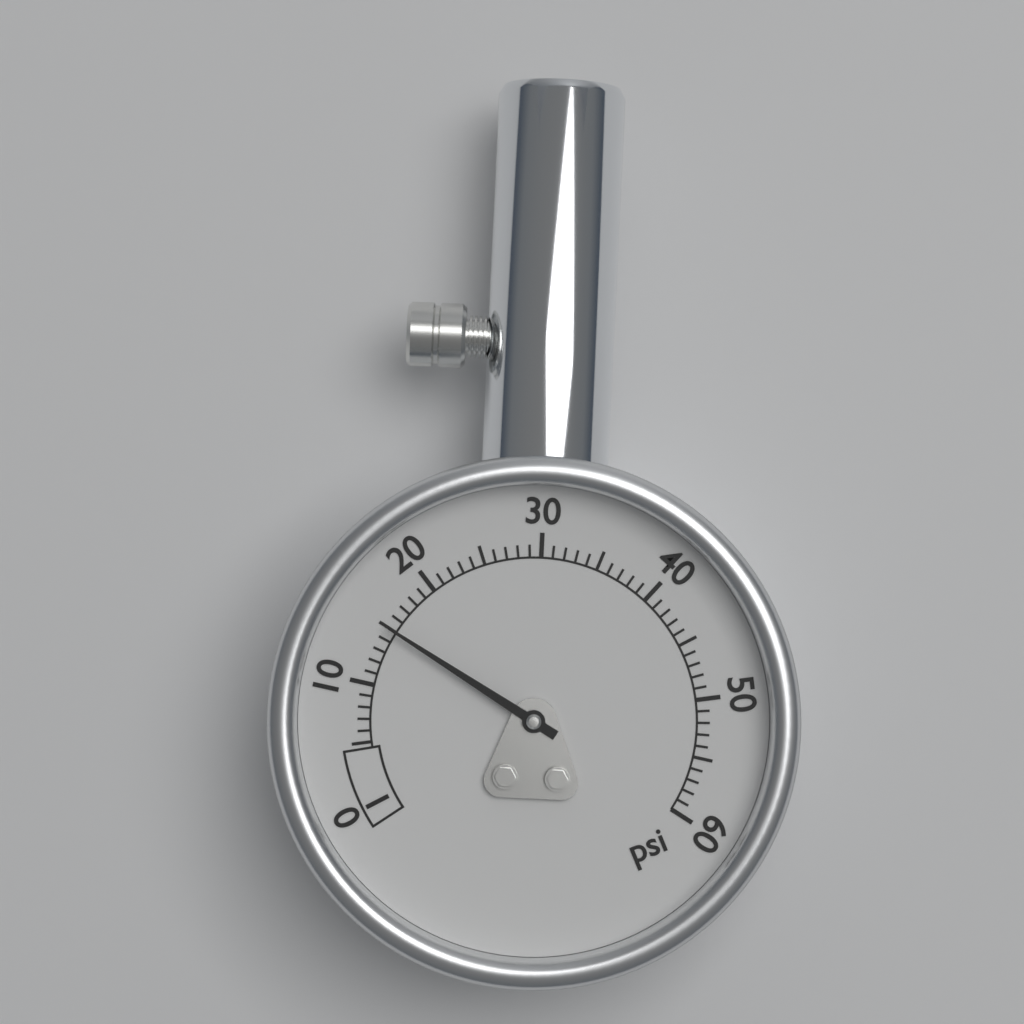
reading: 15 psi
